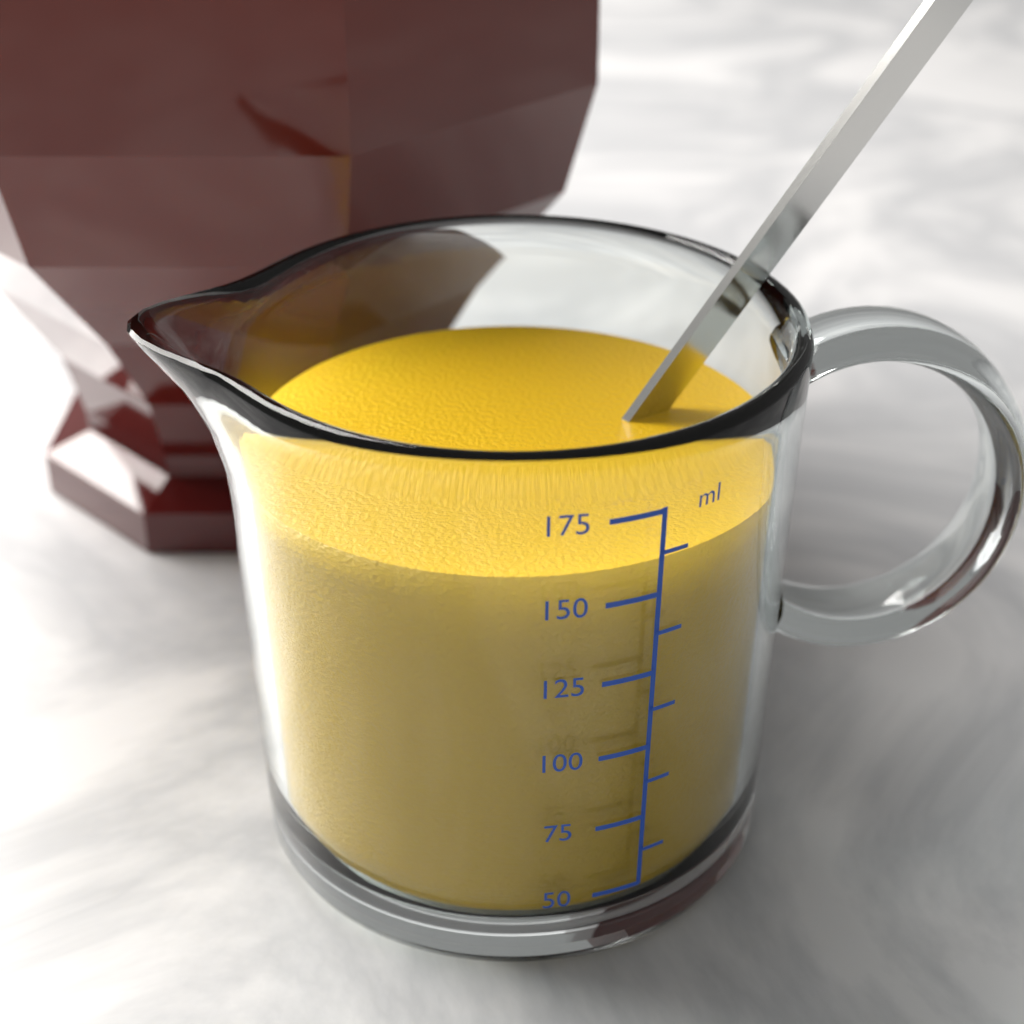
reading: 158.0 ml
